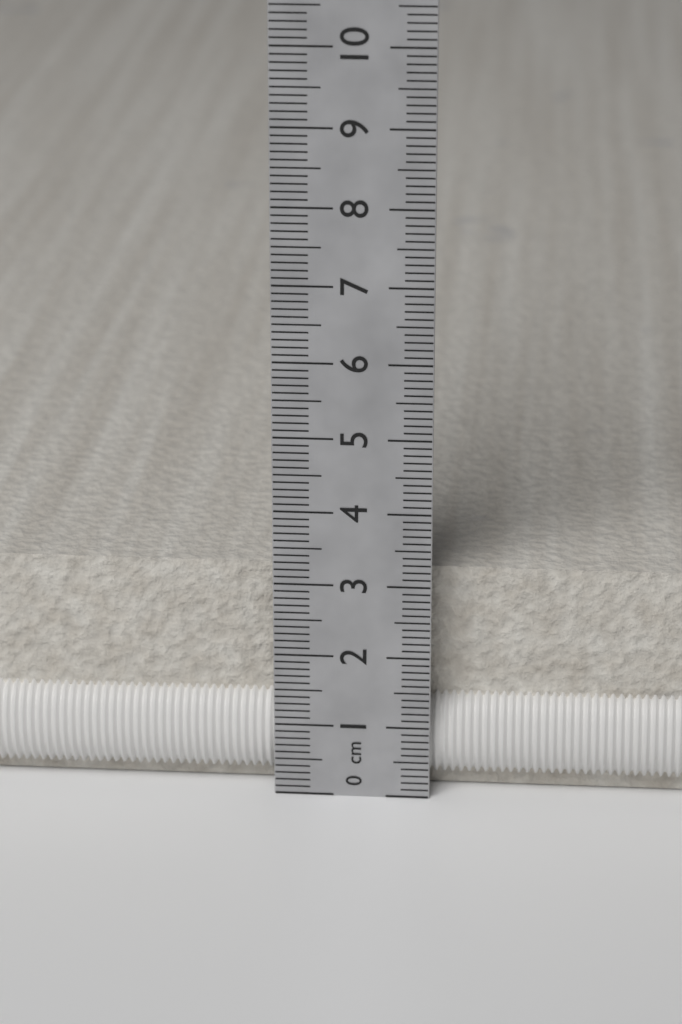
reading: 3.1 cm
